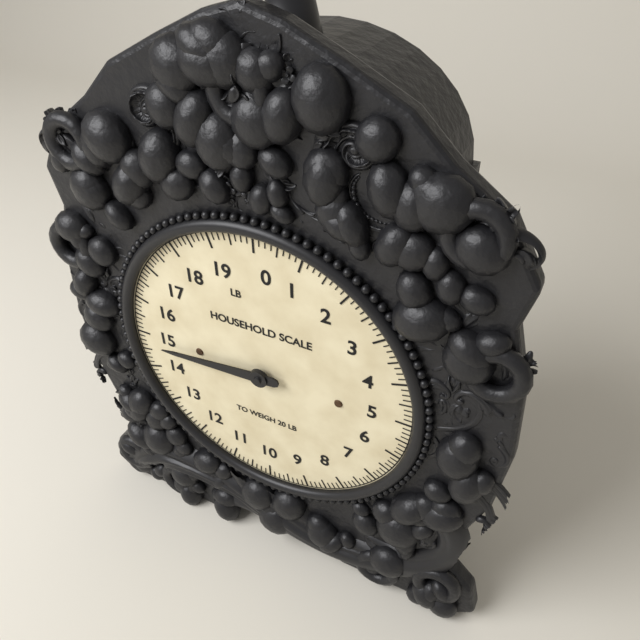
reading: 14.750 lb
